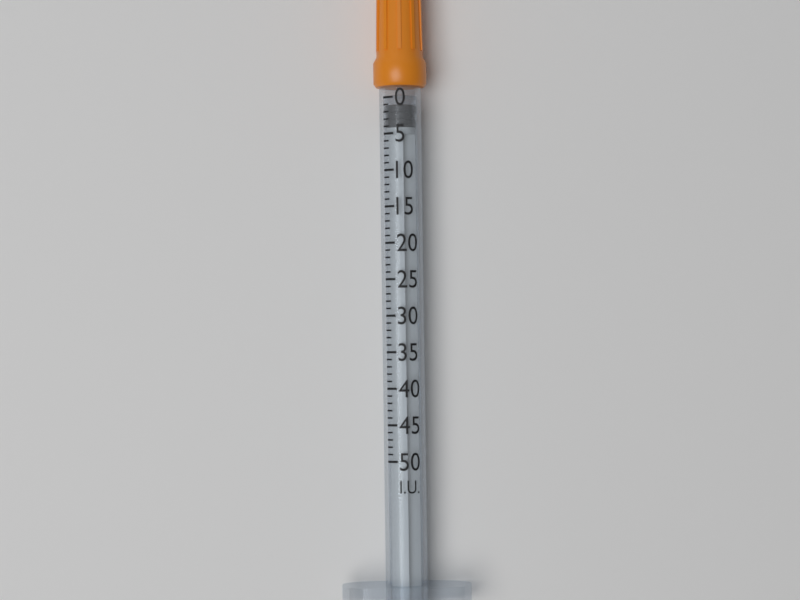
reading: 1 I.U.
